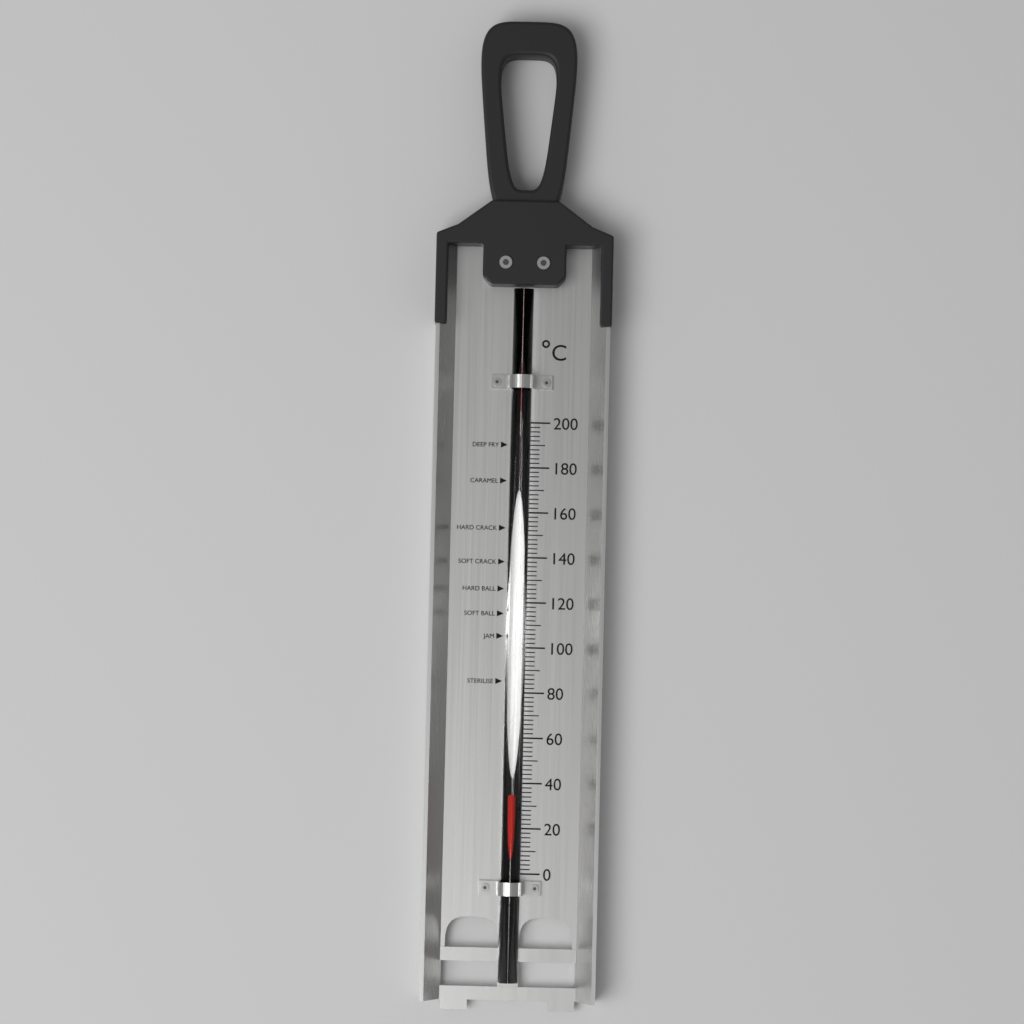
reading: 36 °C
